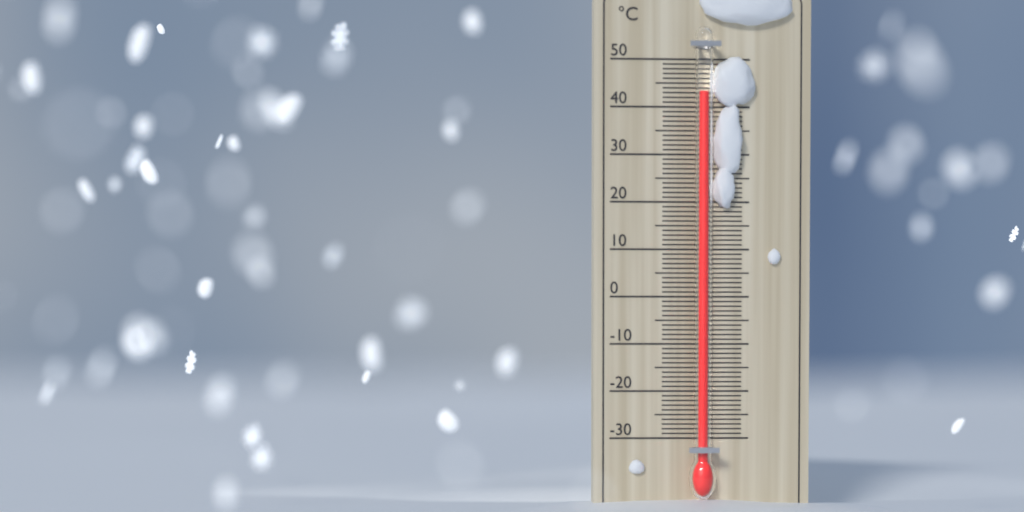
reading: 43 °C
